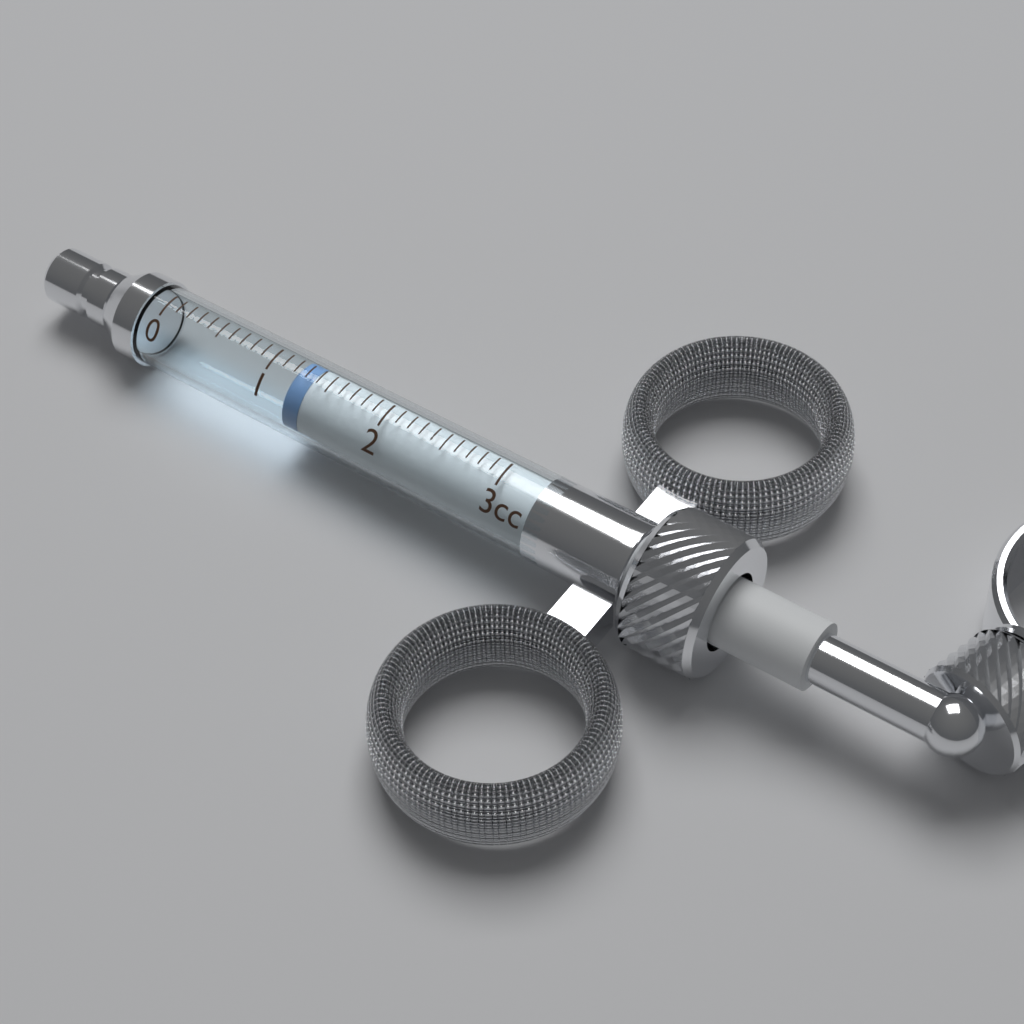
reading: 1.2 cc
